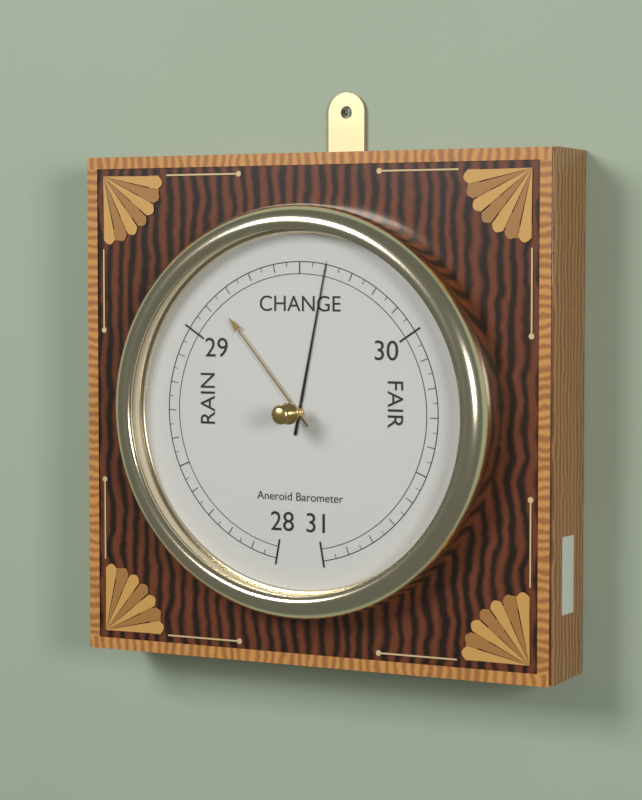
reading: 29.60 inHg
